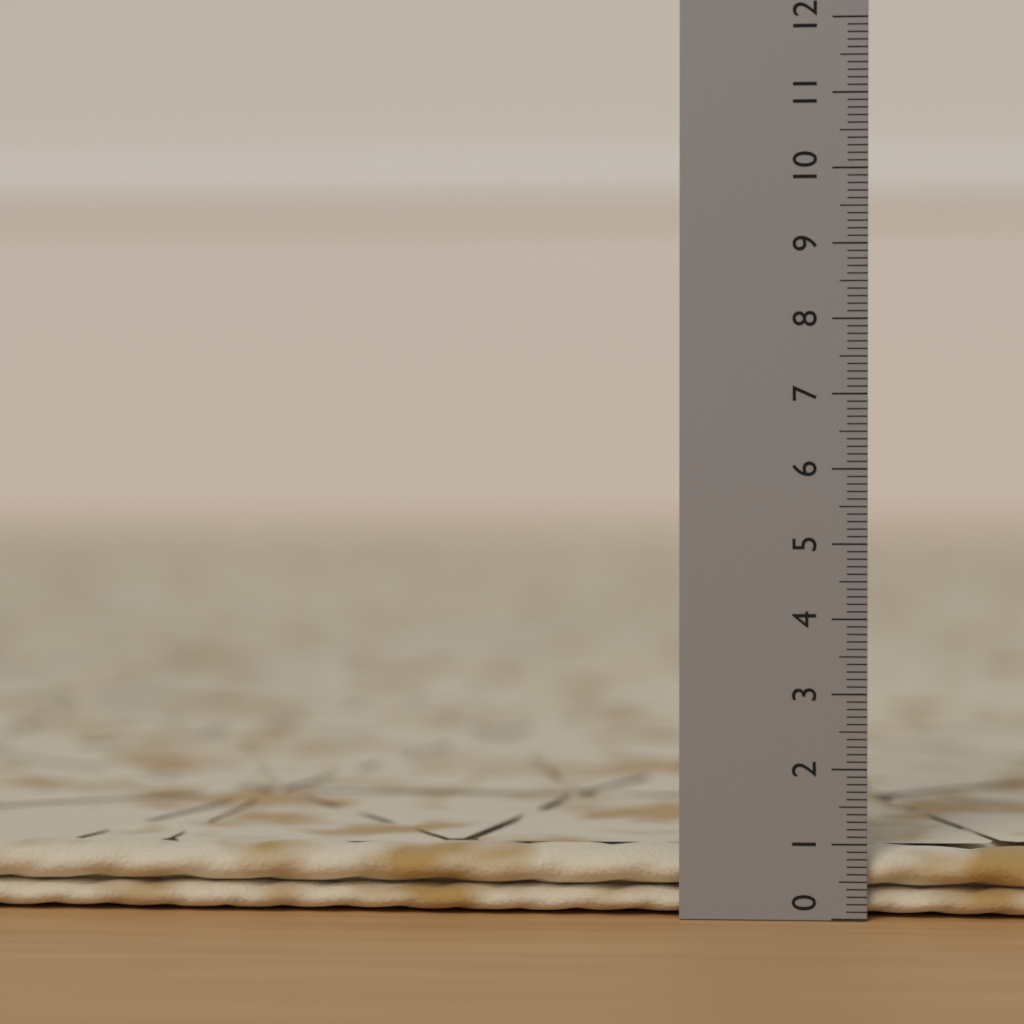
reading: 0.9 (no unit)
